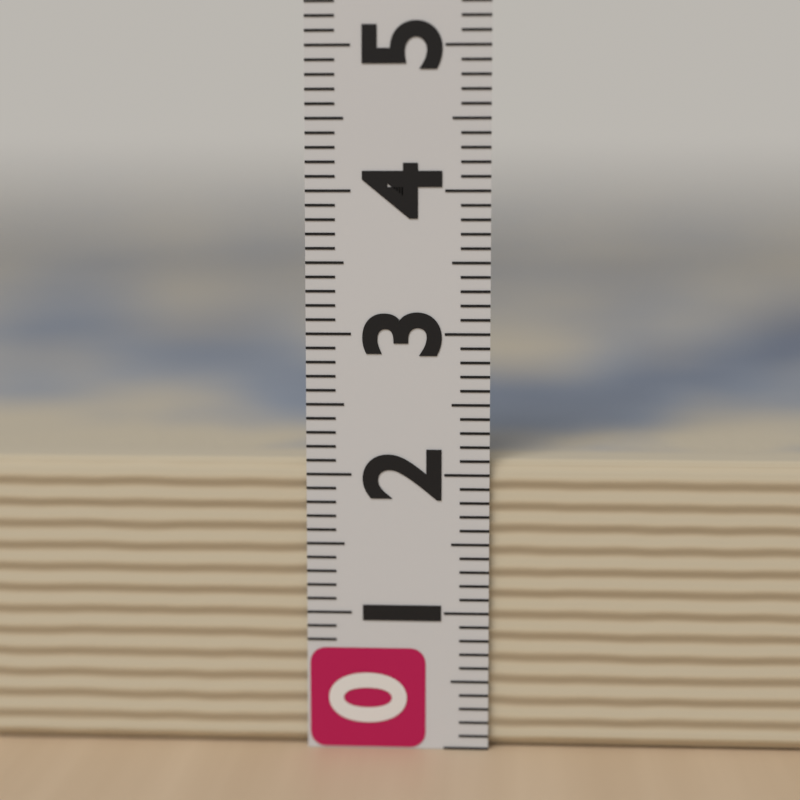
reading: 2.1 (no unit)
